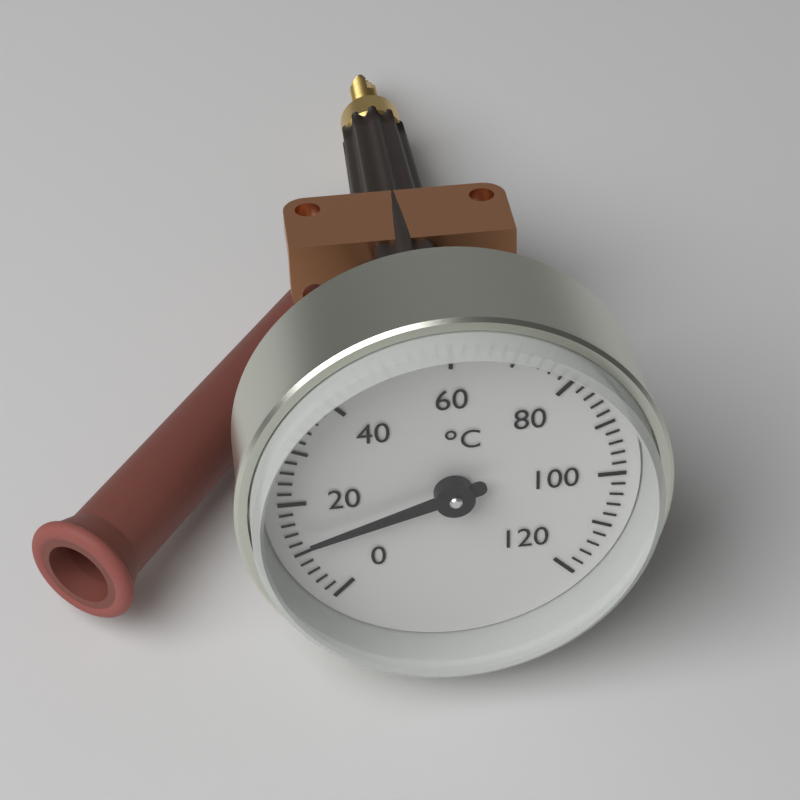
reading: 12 °C
